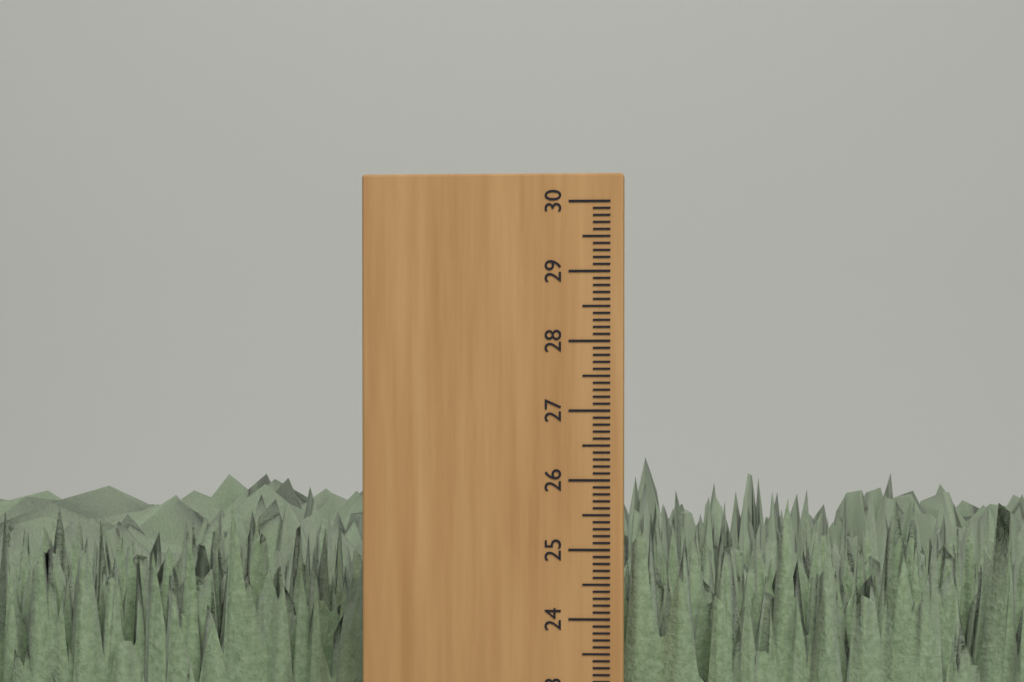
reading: 25.7 cm
